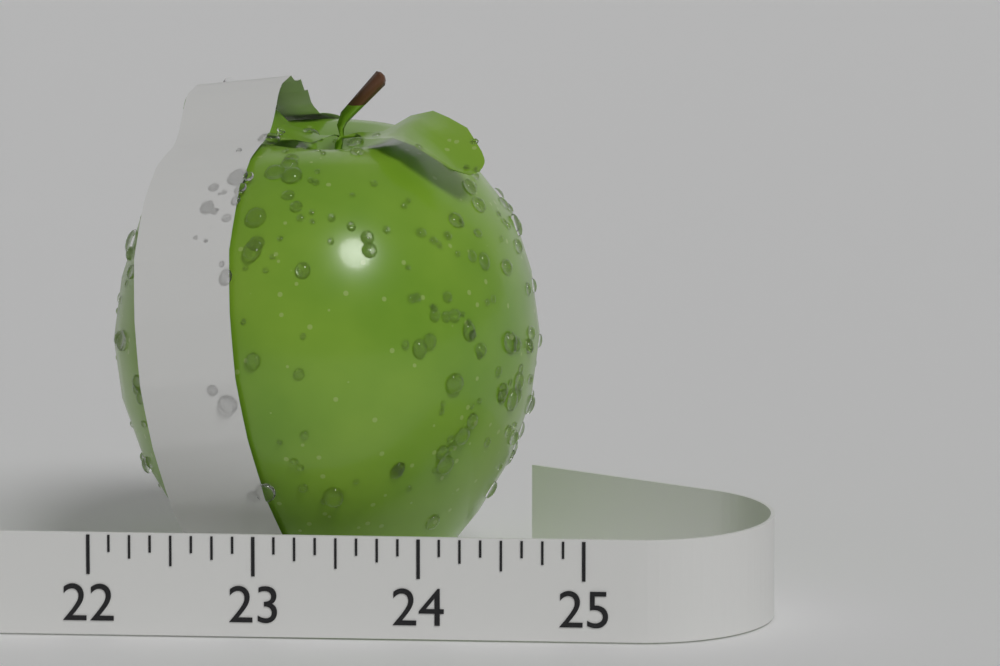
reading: 24.625 (no unit)
